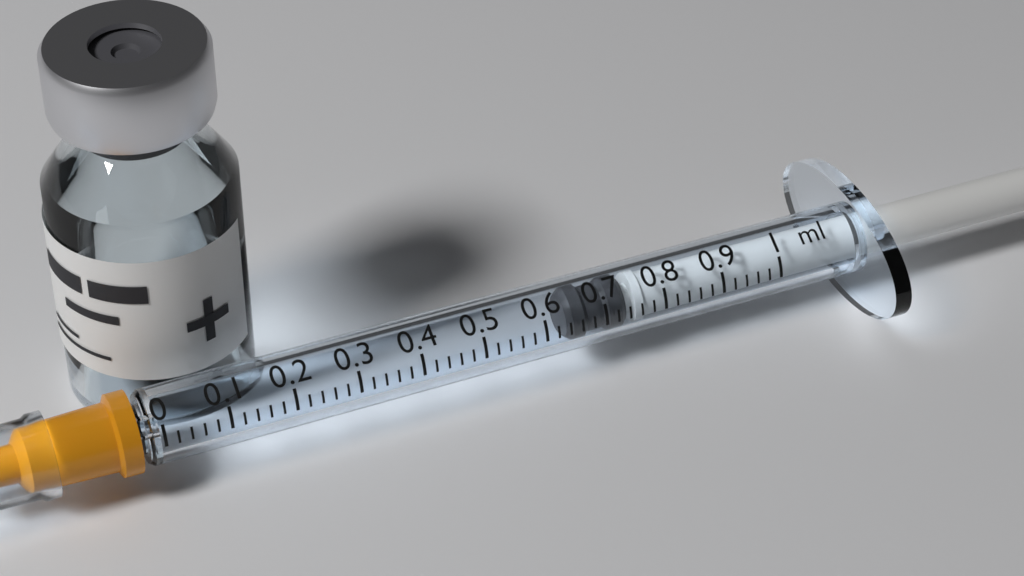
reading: 0.64 ml
